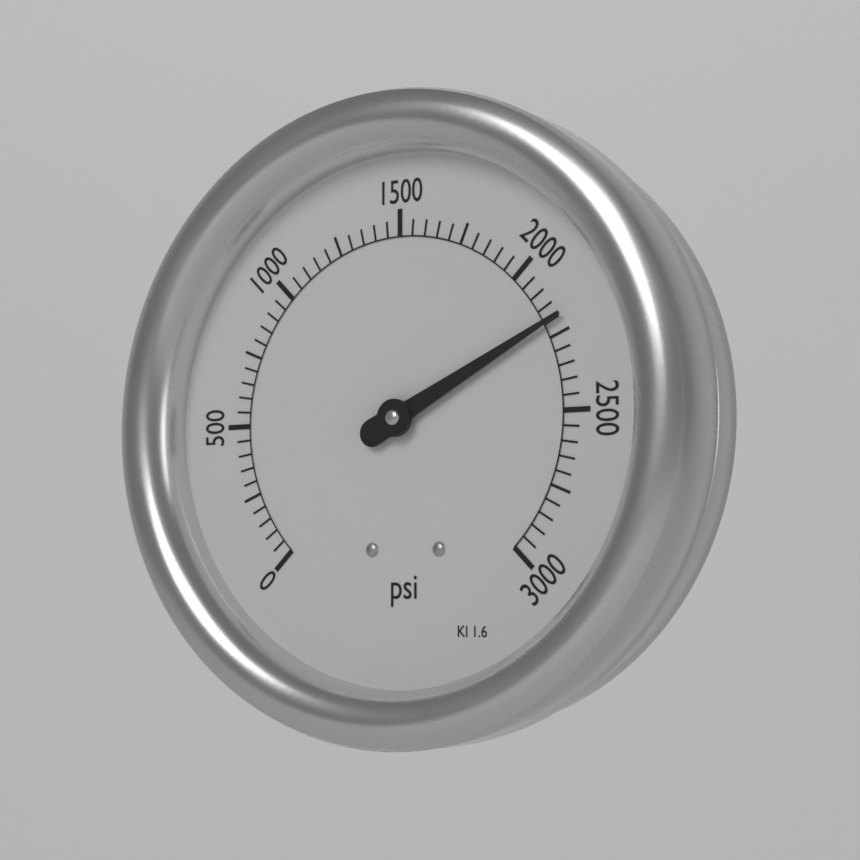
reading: 2200 psi
